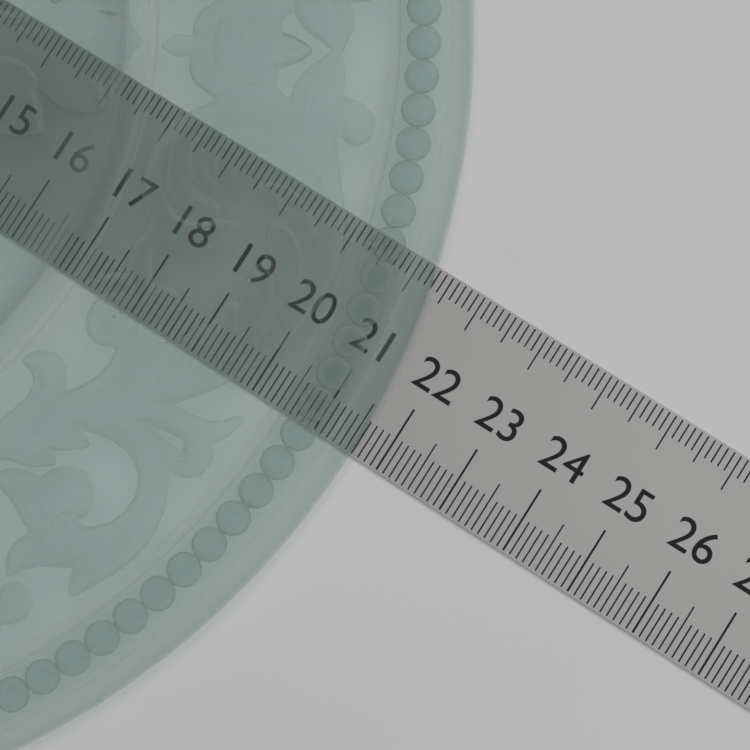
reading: 21.6 (no unit)
